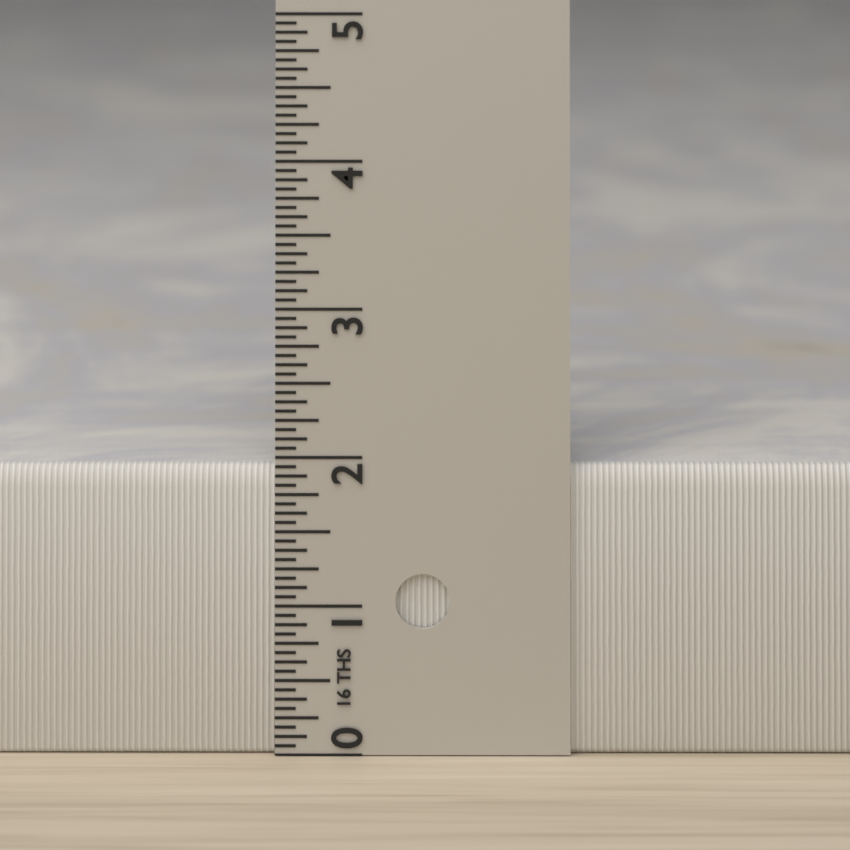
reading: 1.9375 in
